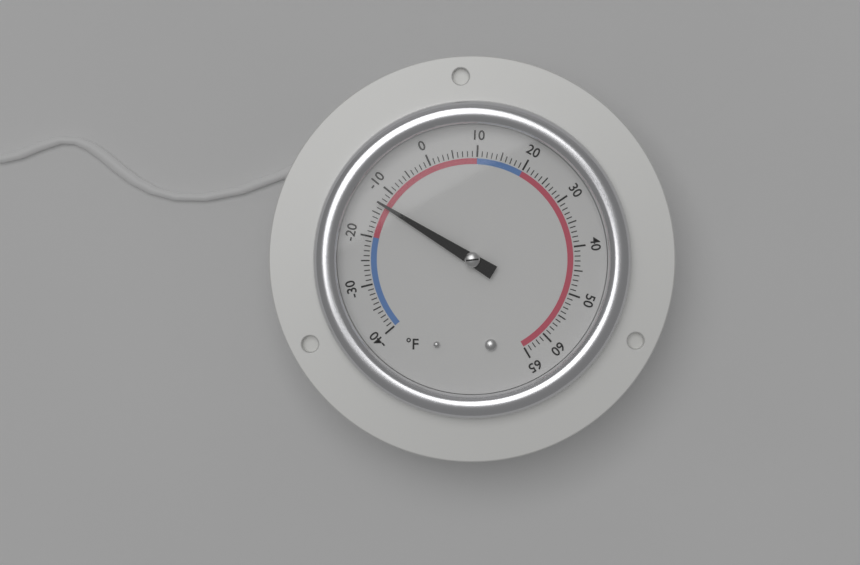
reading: -13 °F
